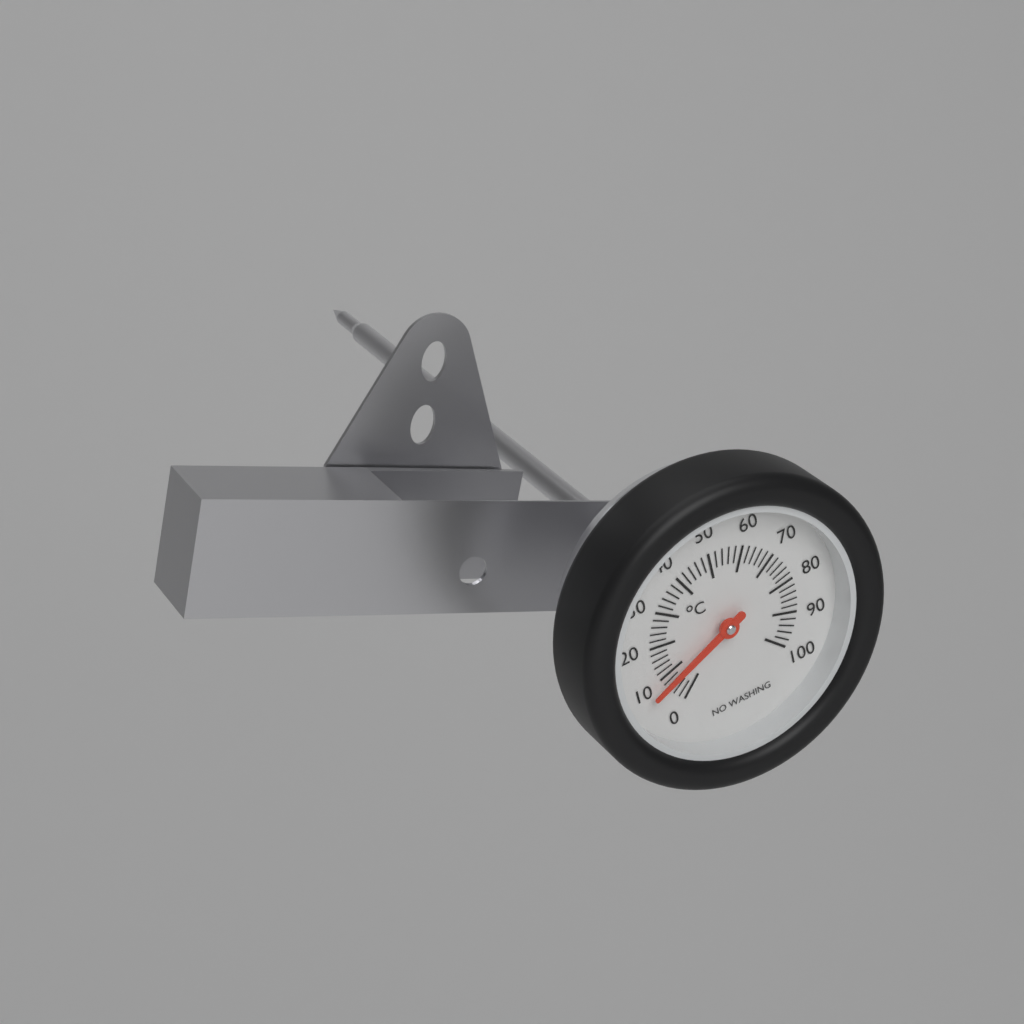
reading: 8 °C
